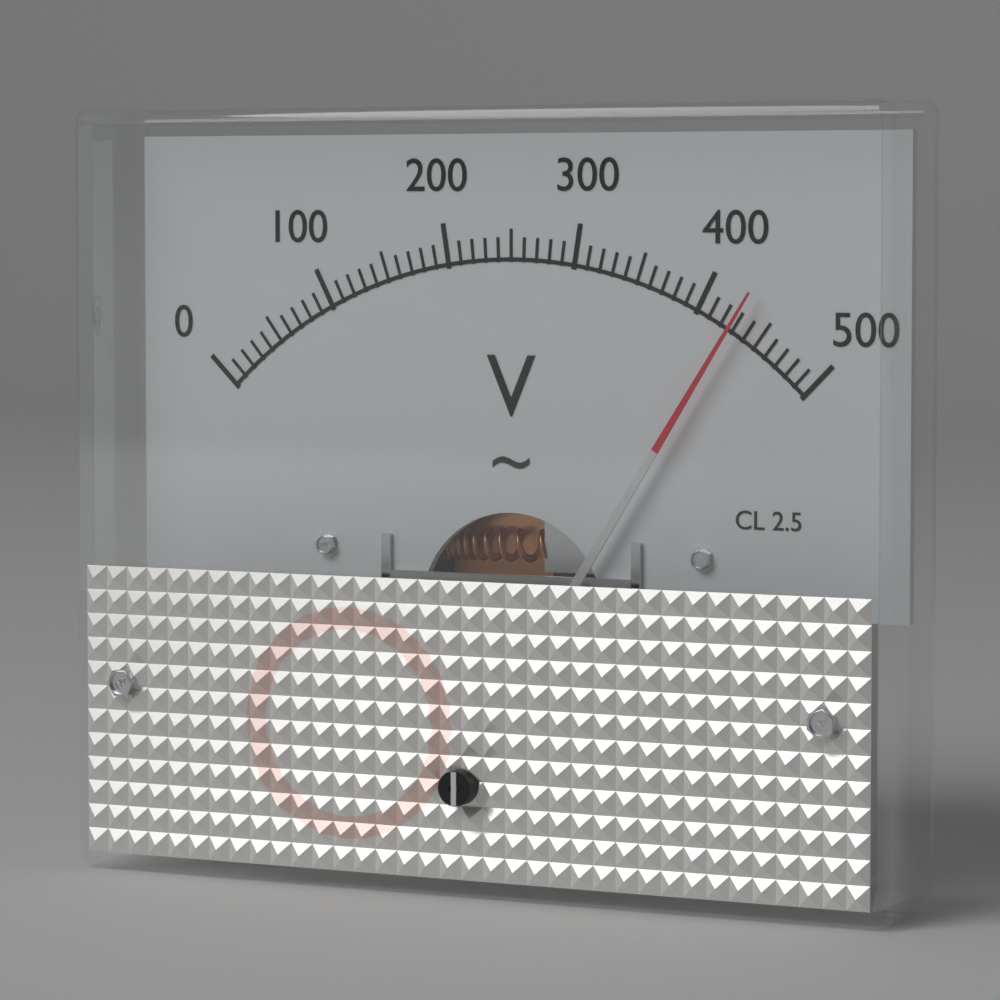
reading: 430 V
